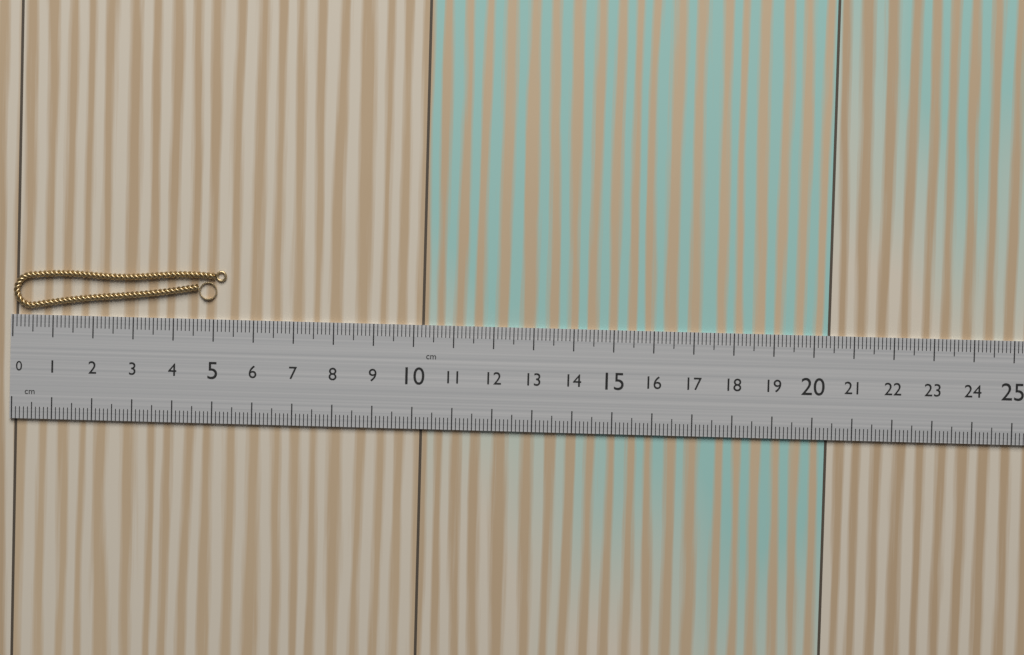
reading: 5.3 cm
